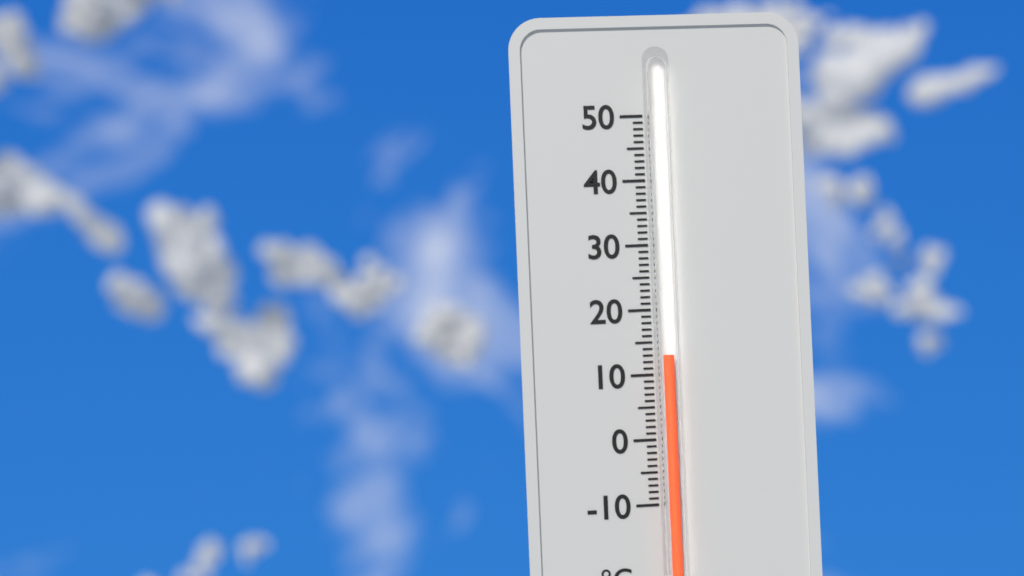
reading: 13 °C
